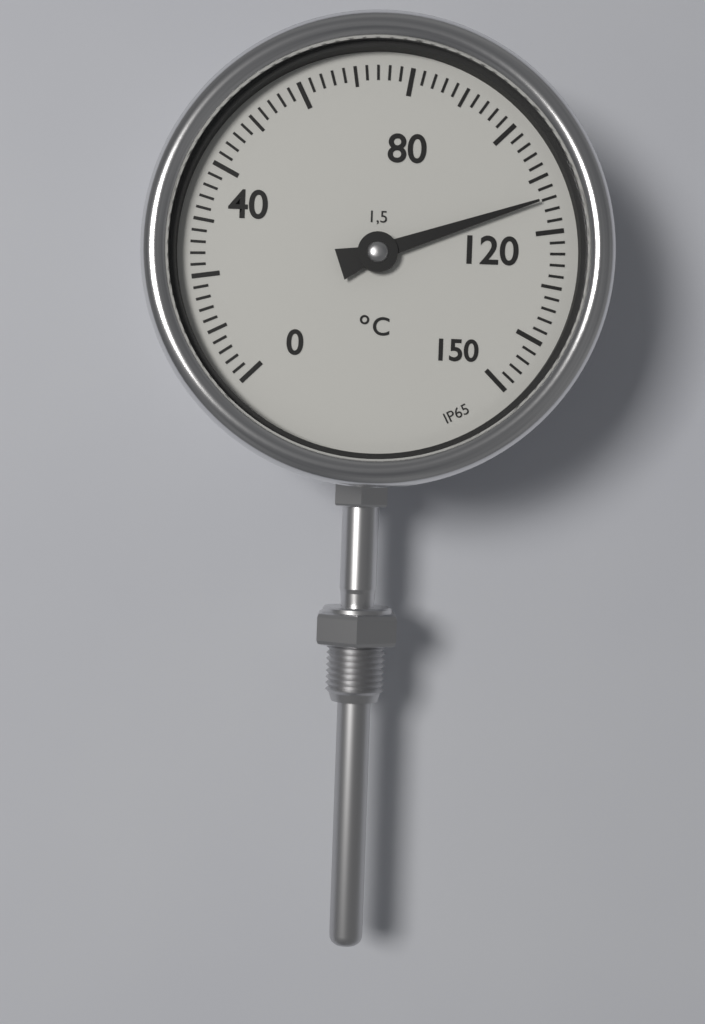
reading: 114 °C
